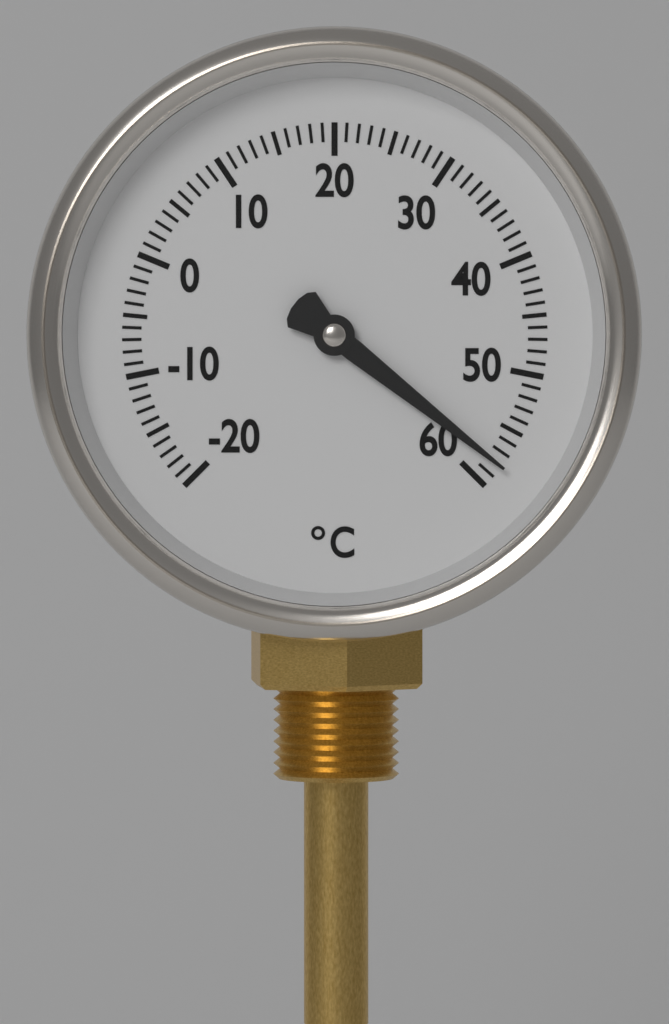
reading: 58 °C
